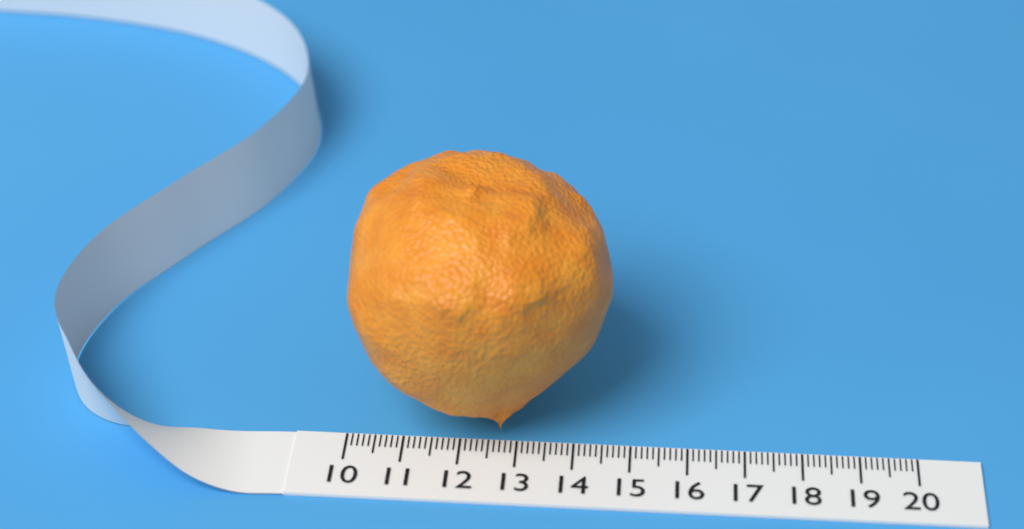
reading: 14.6 (no unit)
